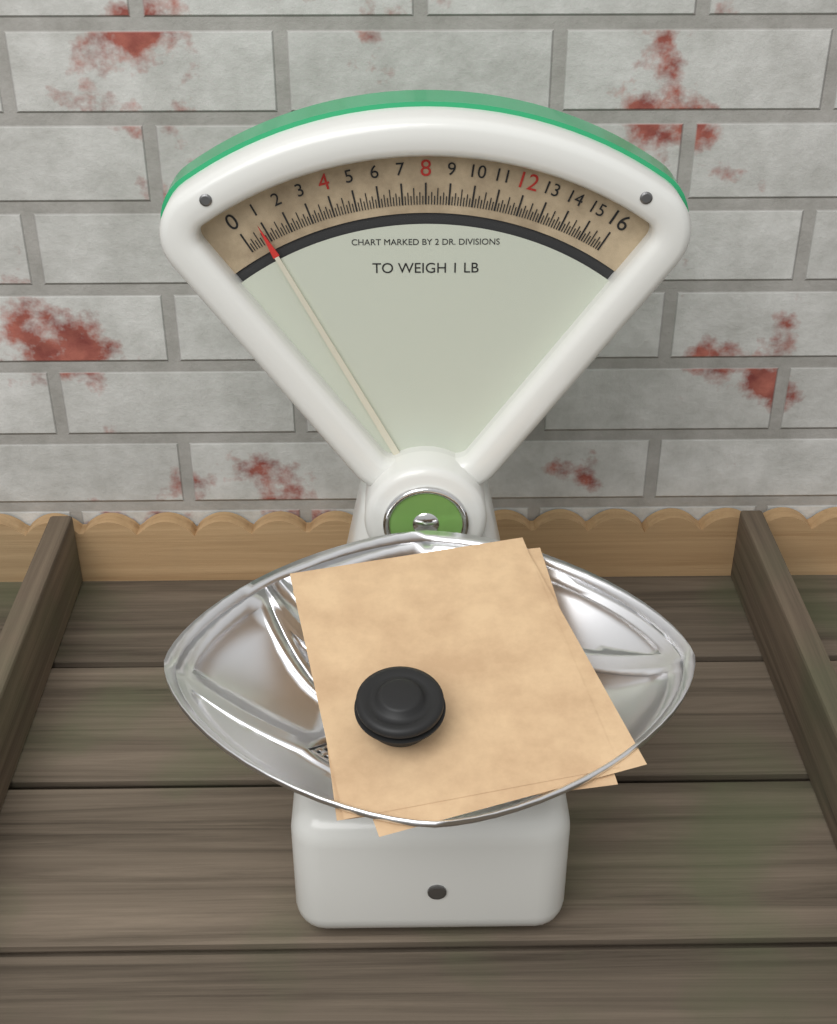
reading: 0.875 oz
